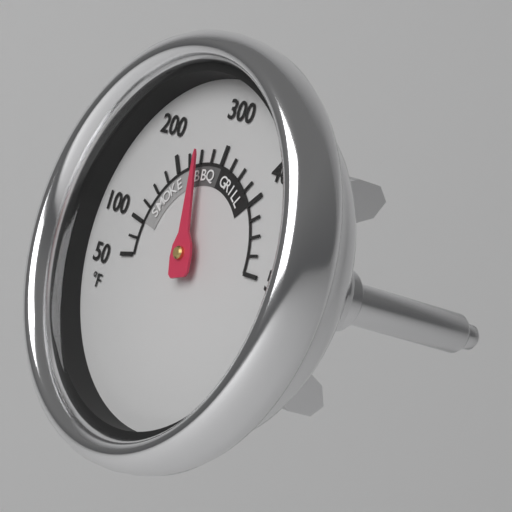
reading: 250 °F
